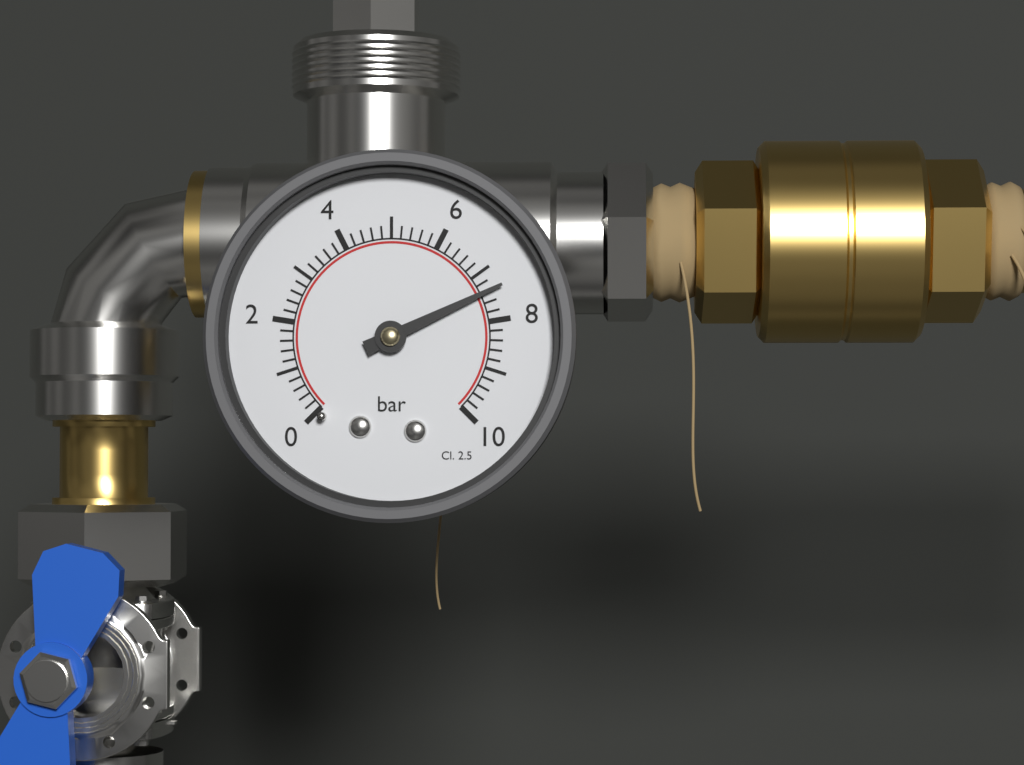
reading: 7.4 bar
